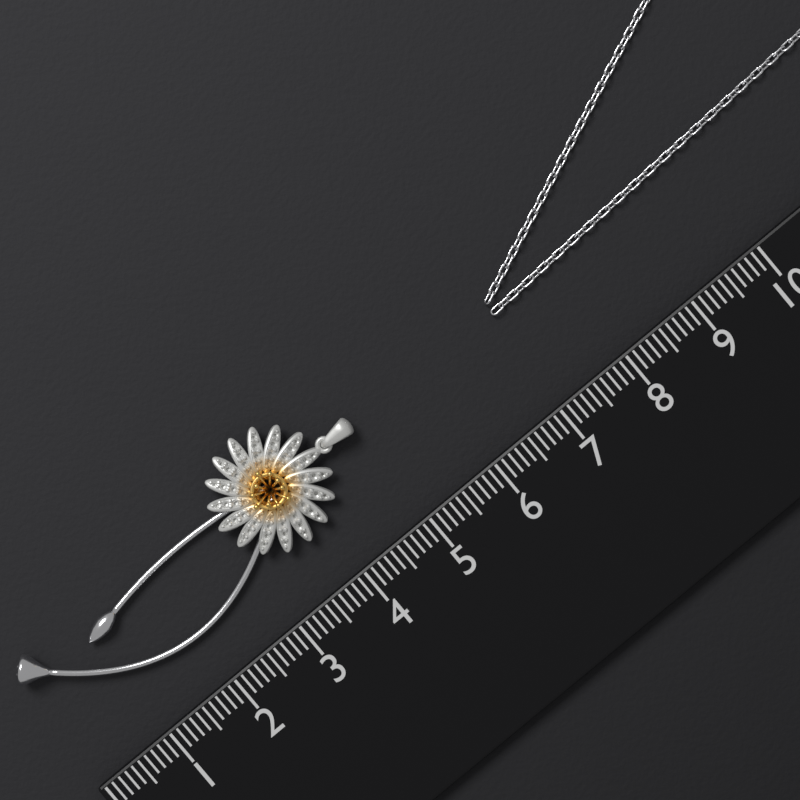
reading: 5.0 (no unit)
